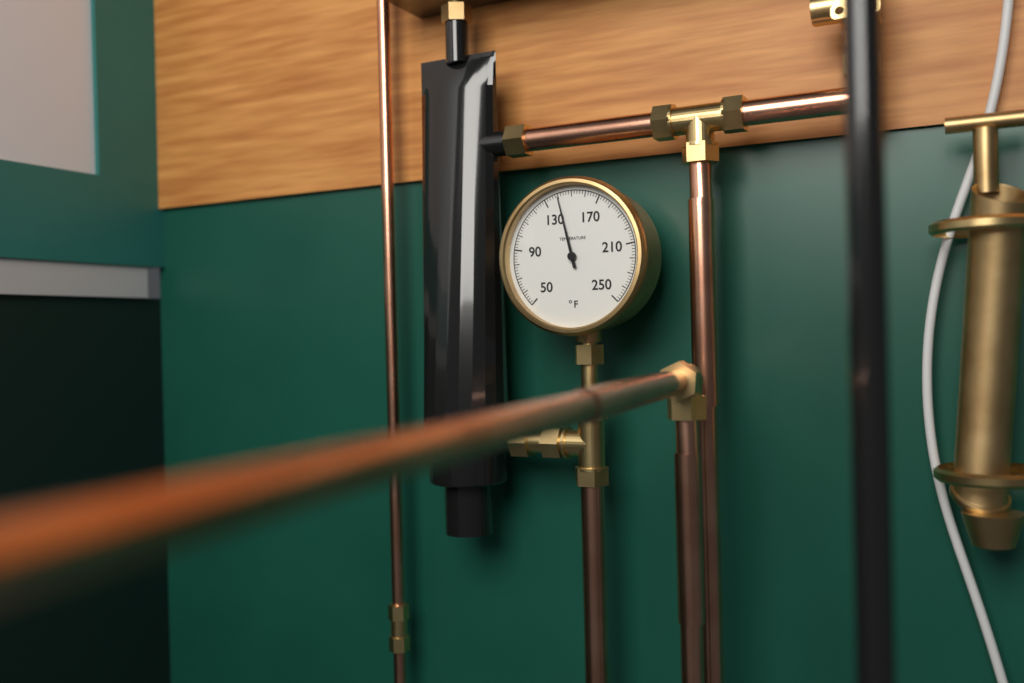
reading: 140 °F
